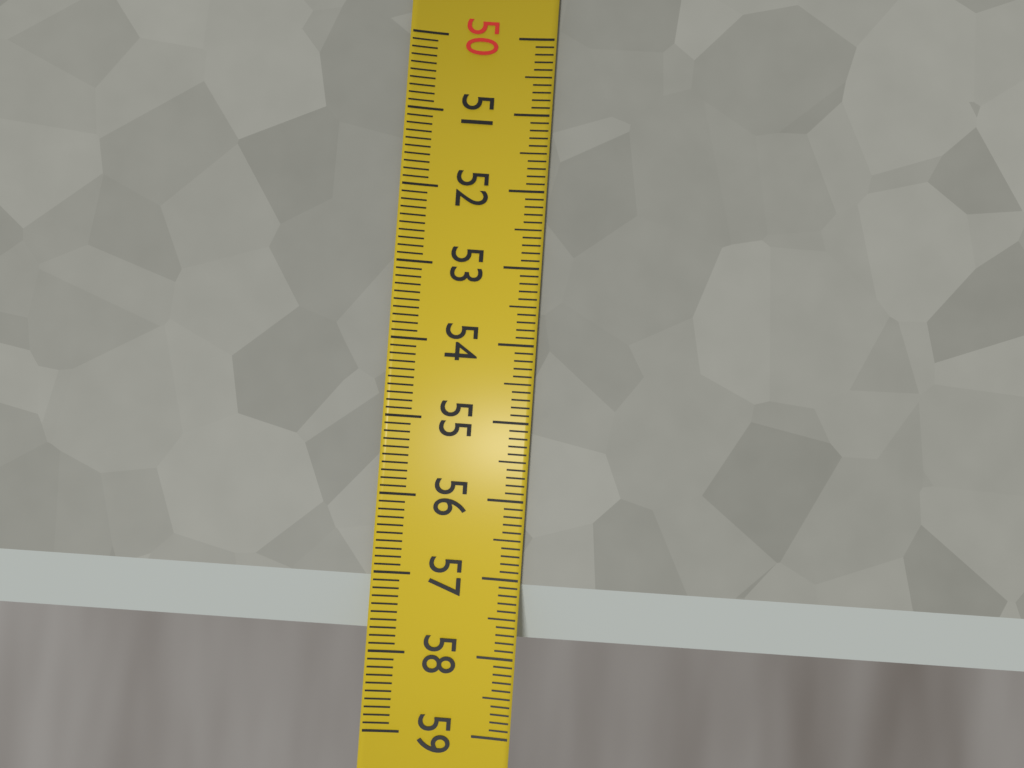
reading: 57.8 (no unit)
